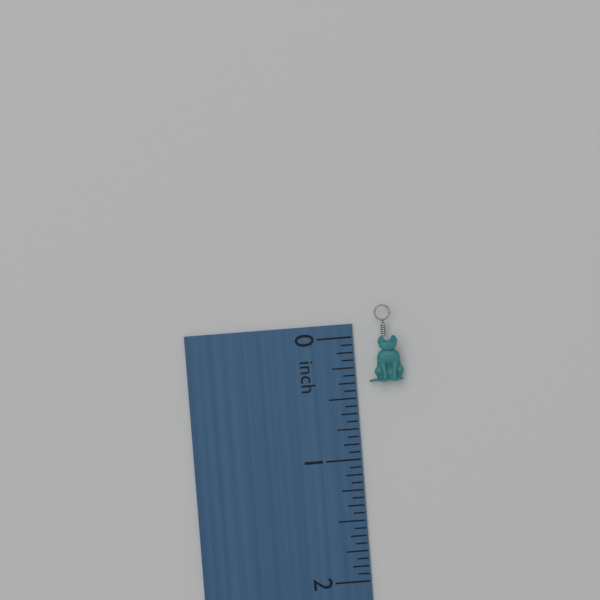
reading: 0.3750 inch
